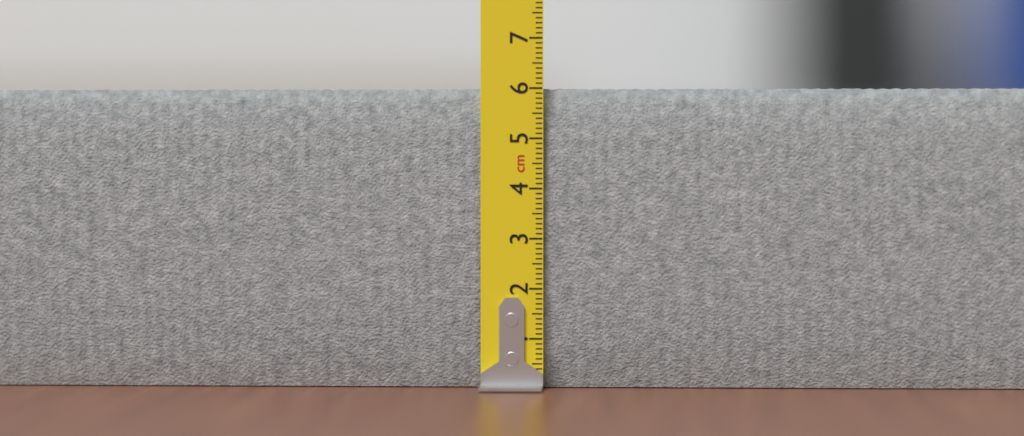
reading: 6.0 cm
